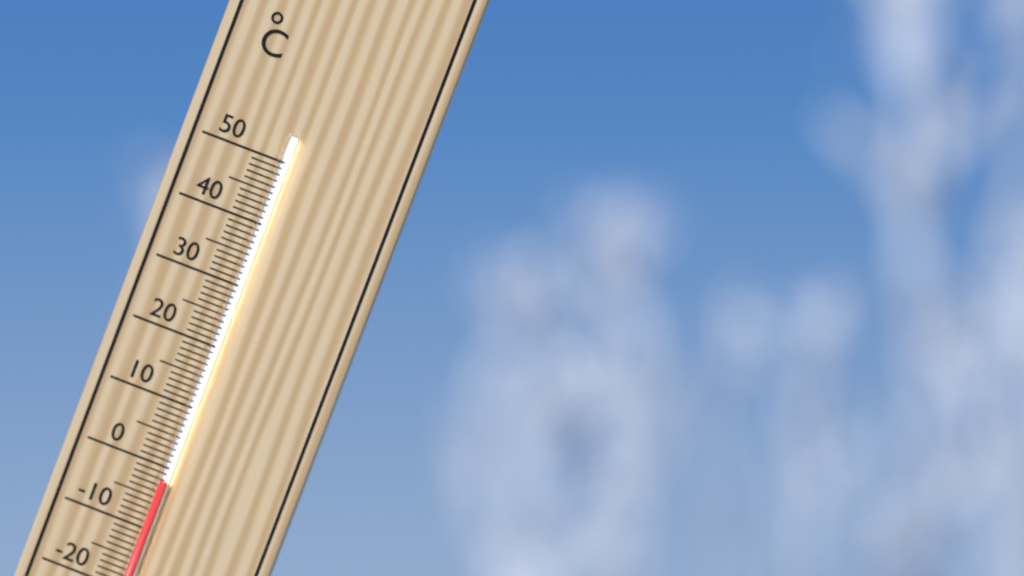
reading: -2 °C
